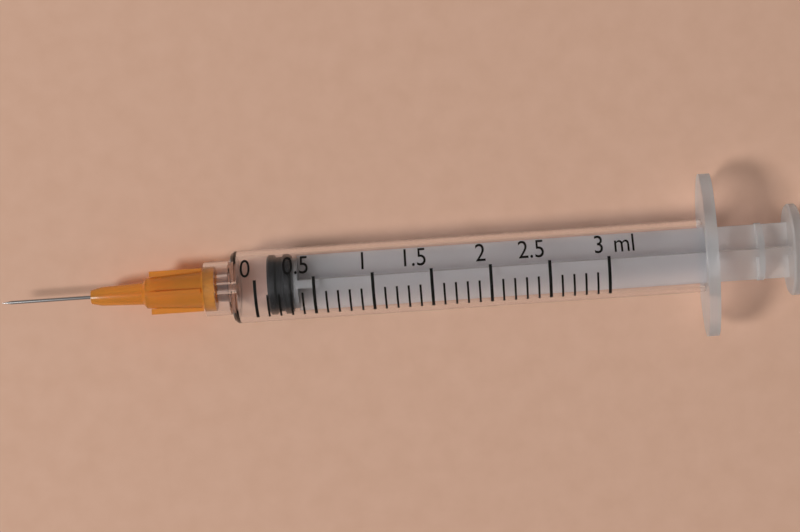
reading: 0.1 ml
